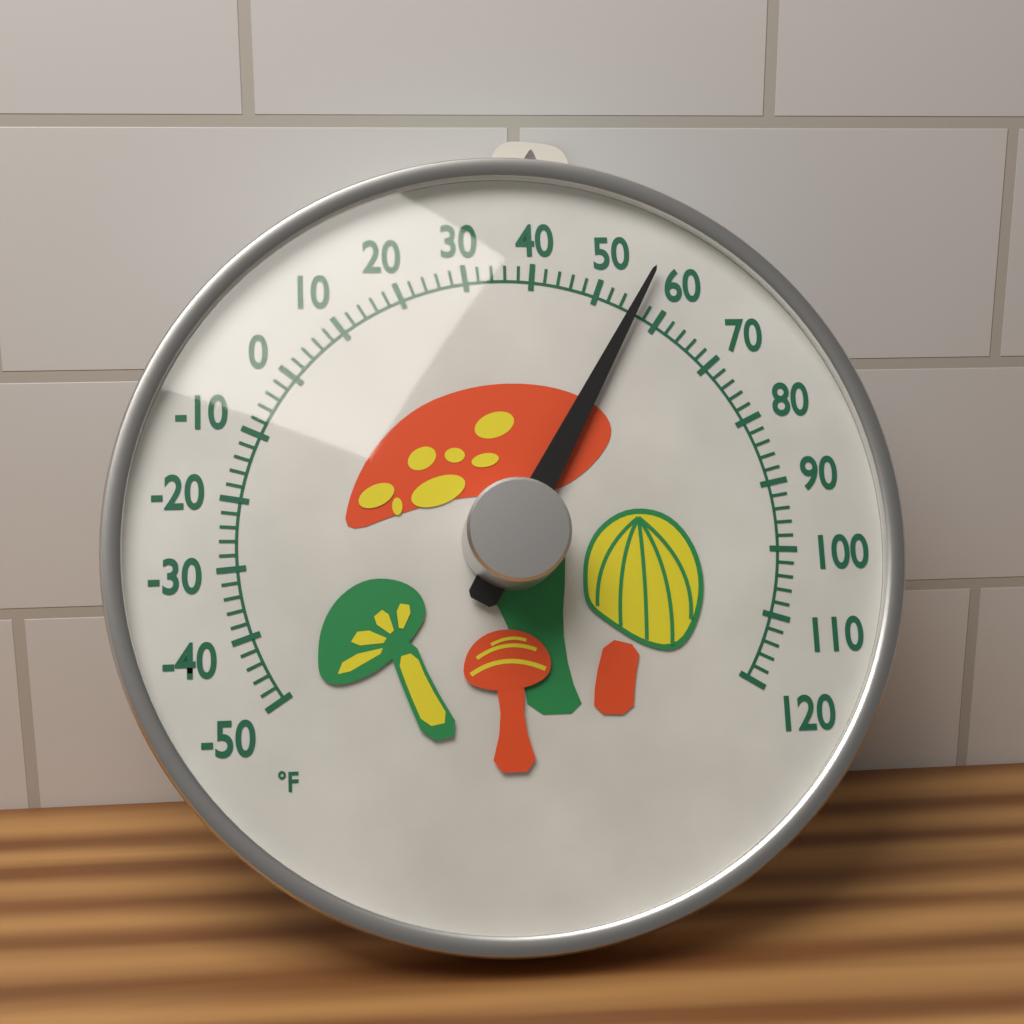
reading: 56 °F
